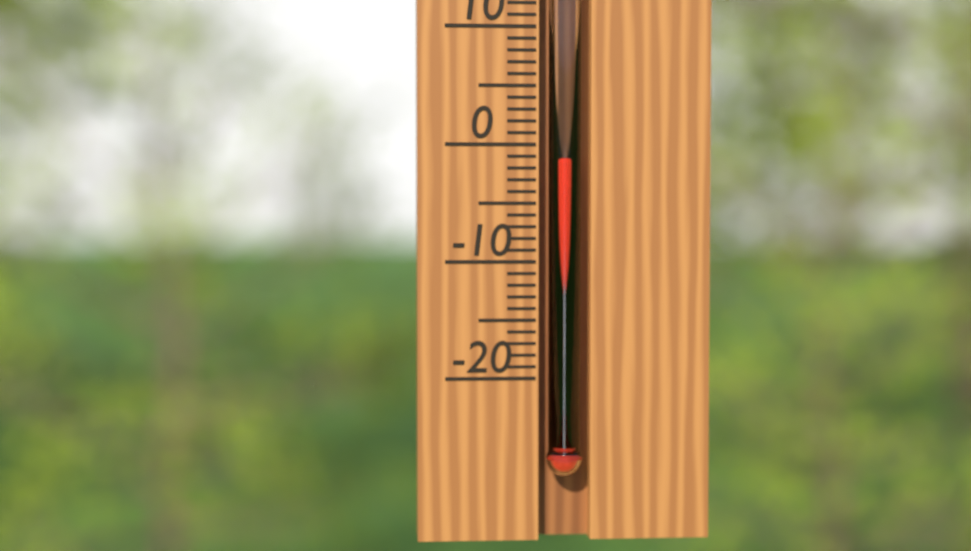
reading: -1 °C
